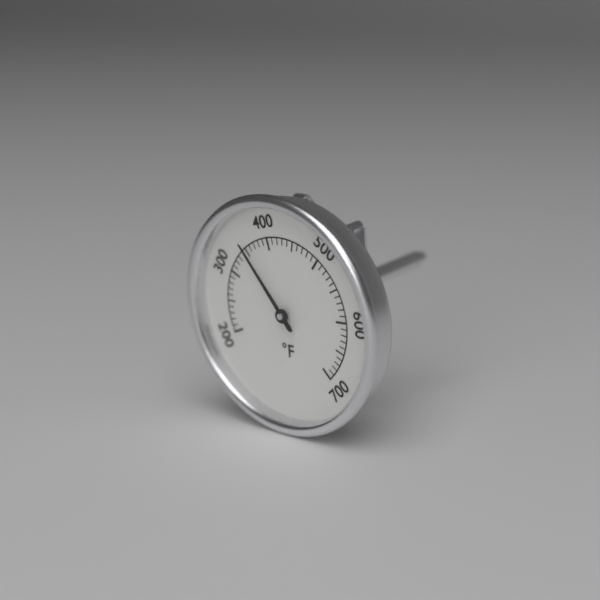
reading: 350 °F
